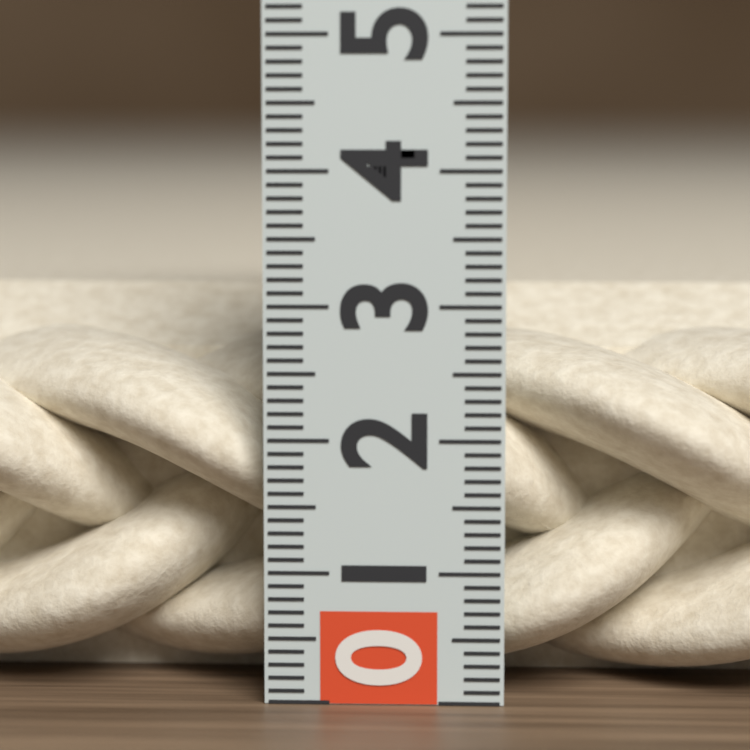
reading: 3.0 (no unit)
